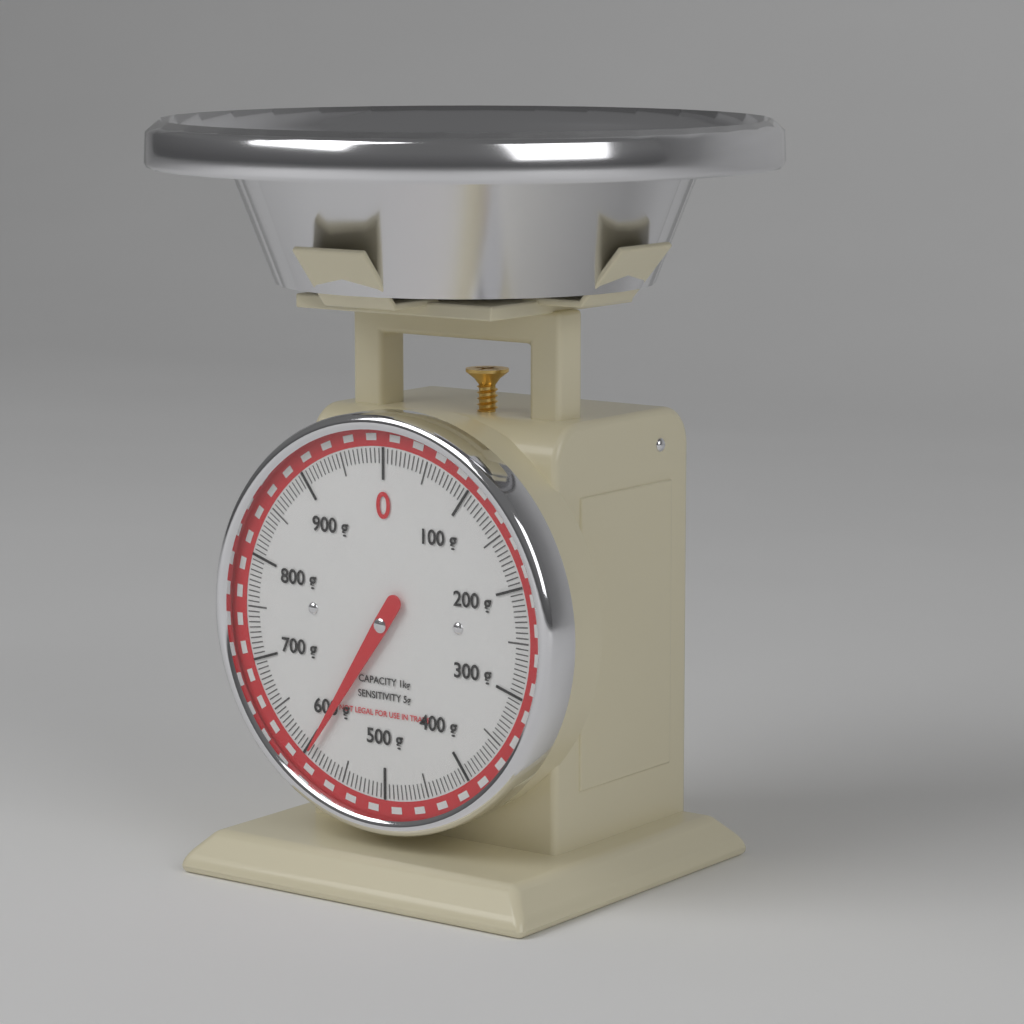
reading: 595 g
